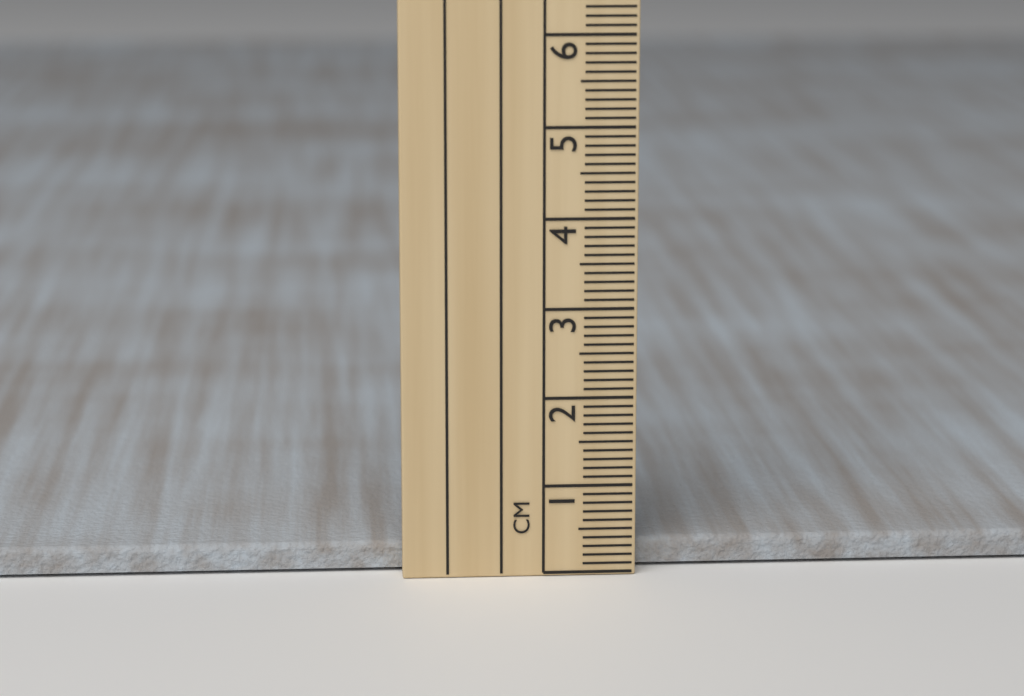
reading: 0.3 cm
